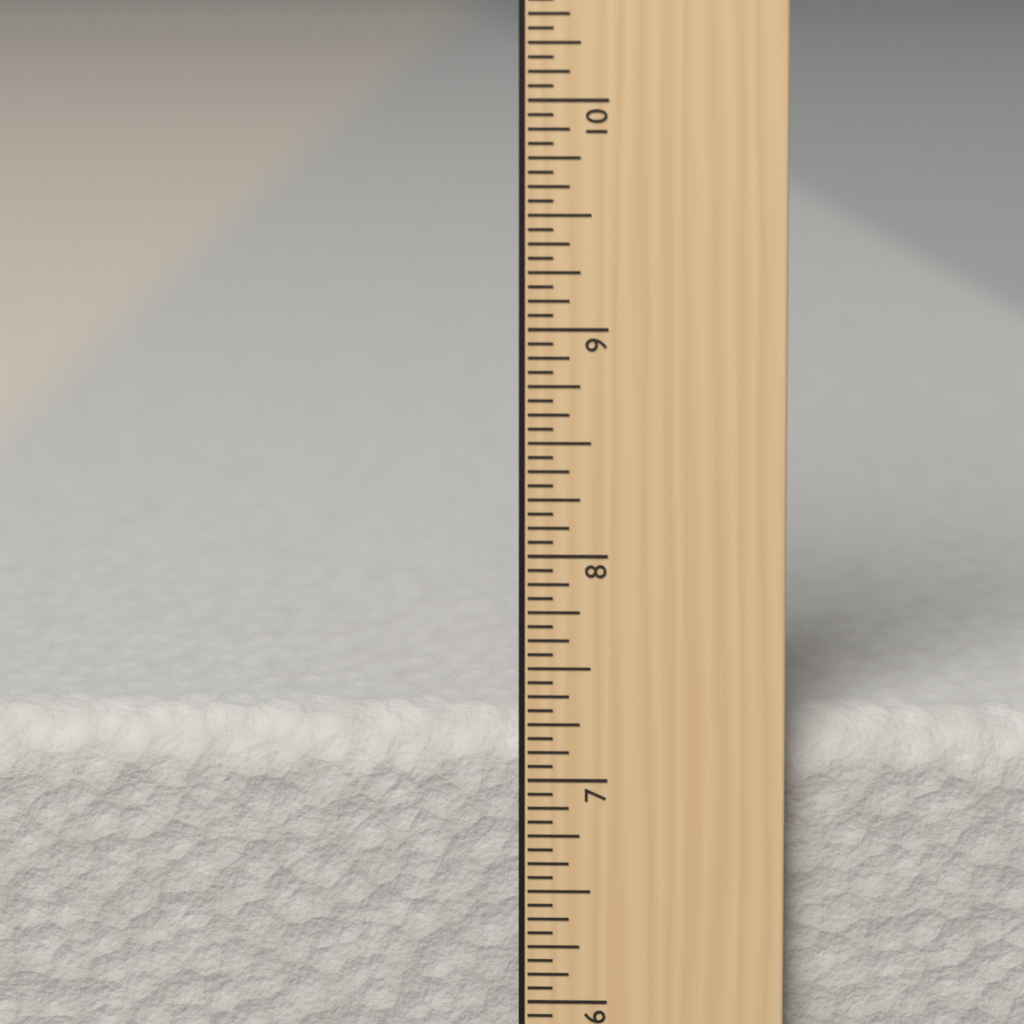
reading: 7.2500 in
